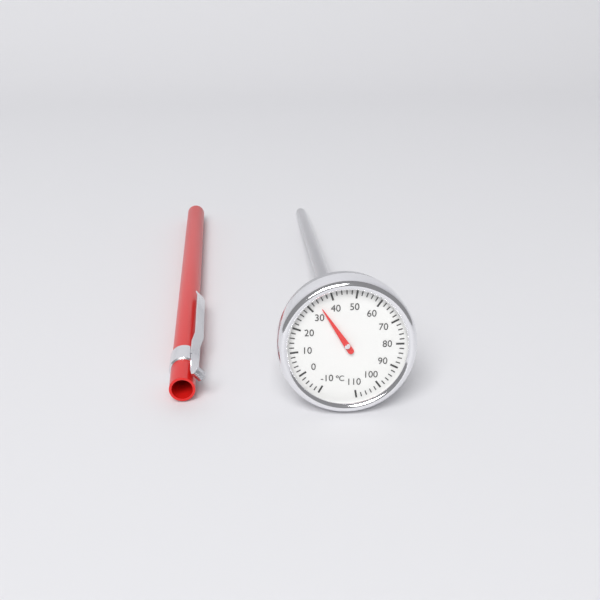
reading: 34 °C
